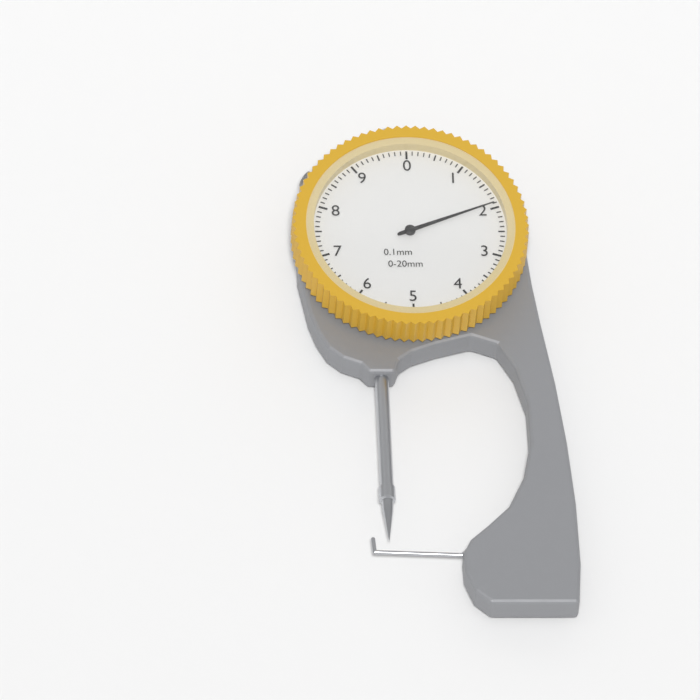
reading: 1.9 mm
